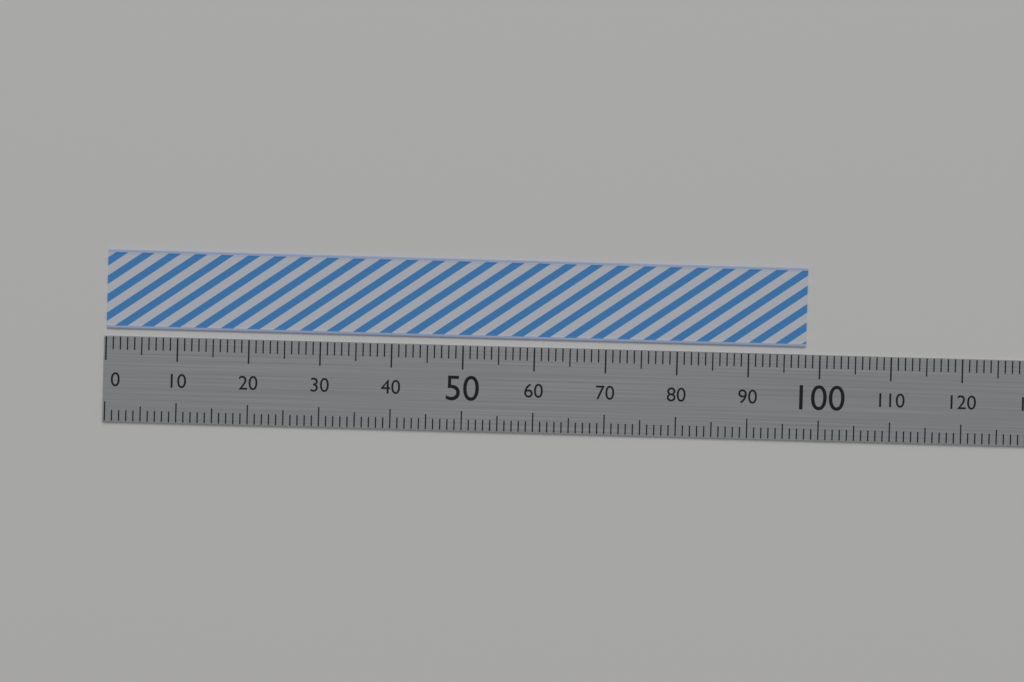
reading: 98 (no unit)
